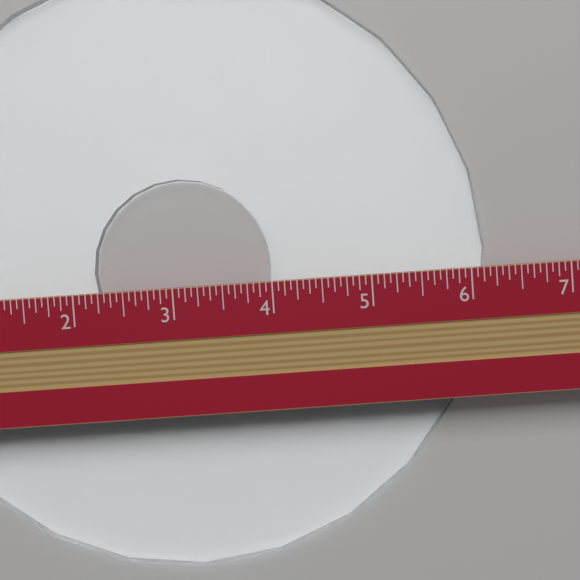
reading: 6.1875 in
